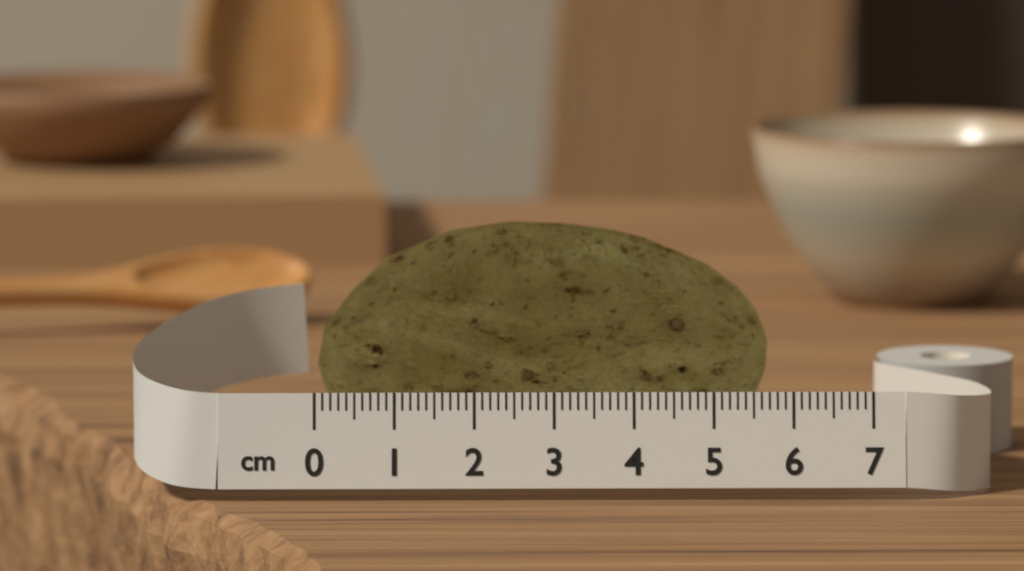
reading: 5.8 cm
